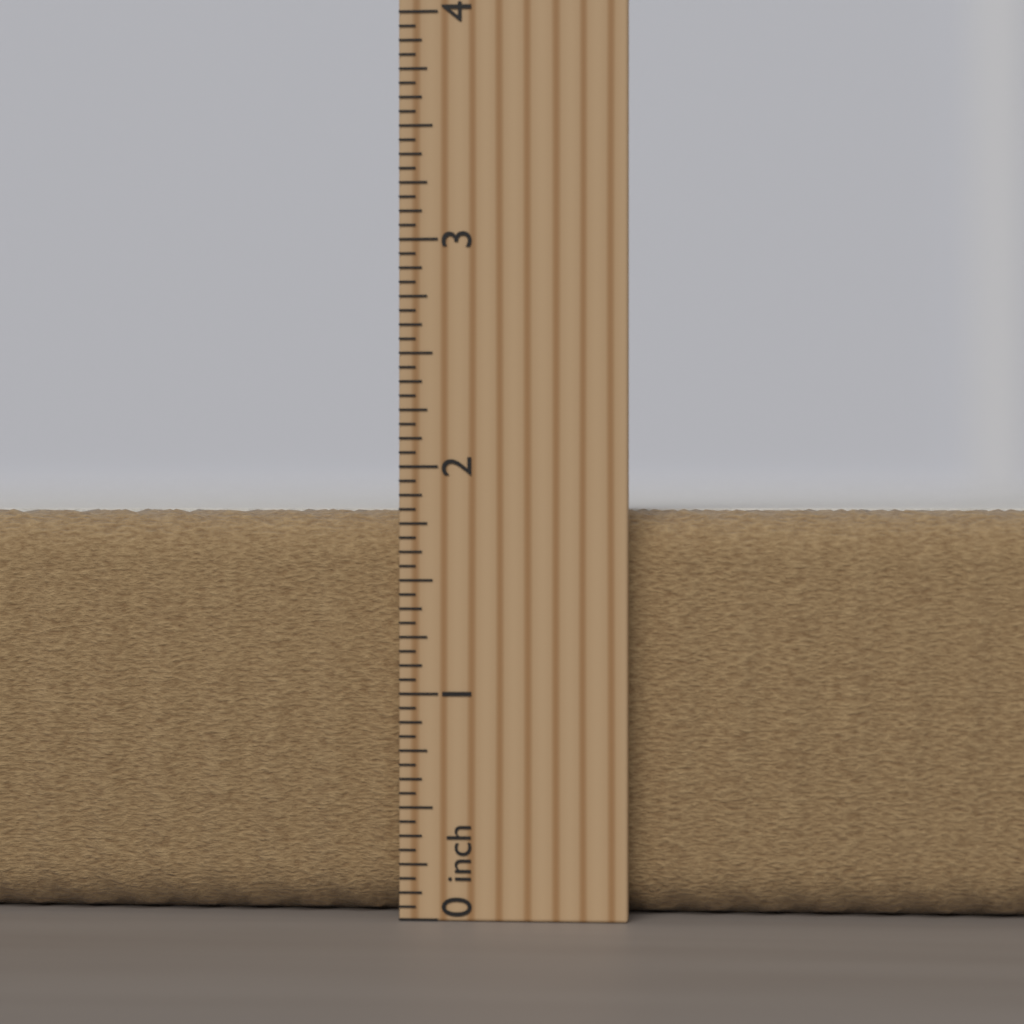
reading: 1.8125 inch
